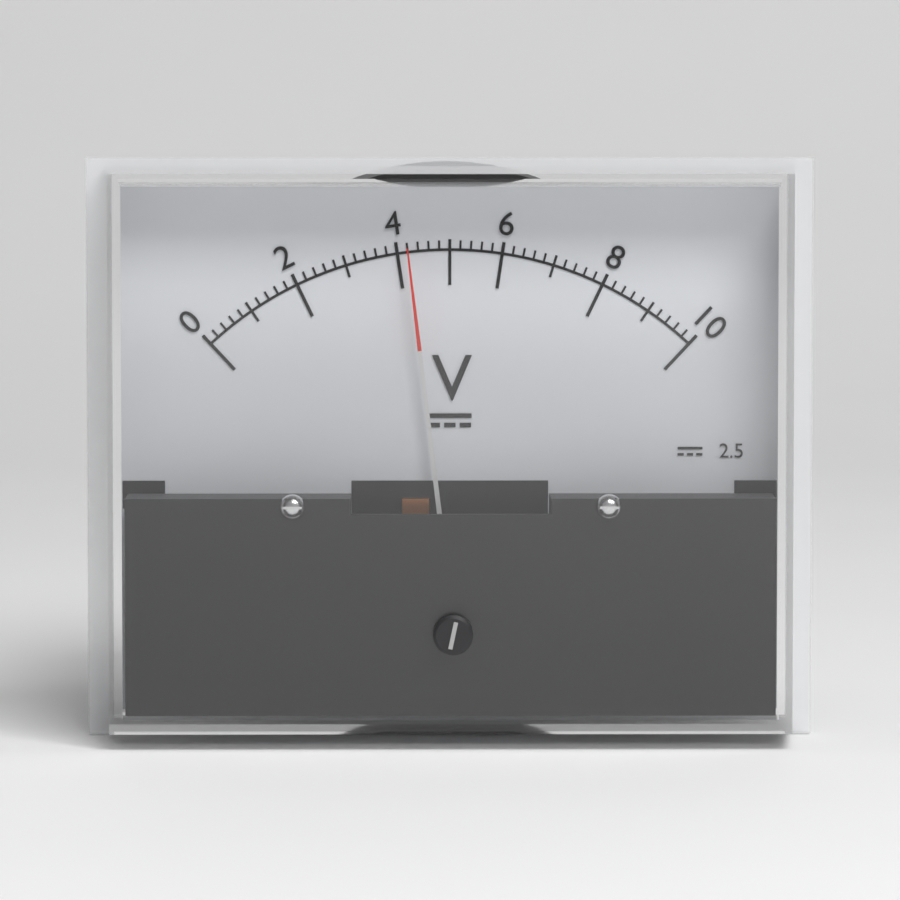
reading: 4.2 V
